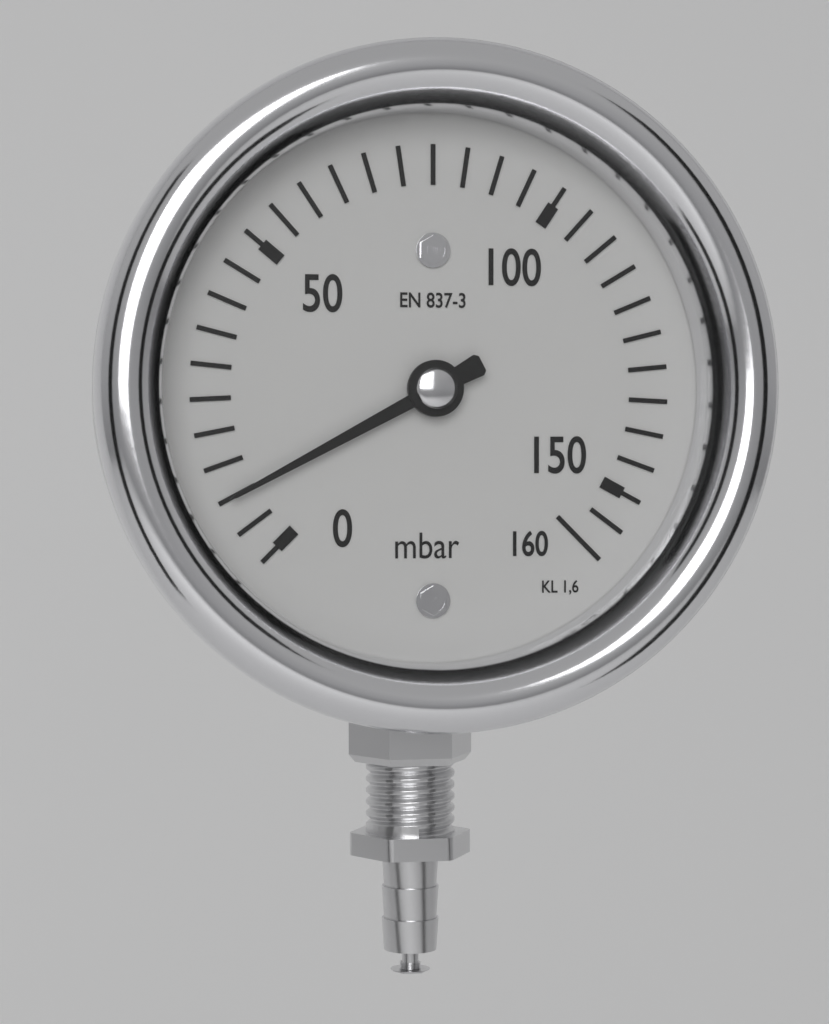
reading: 10 mbar
